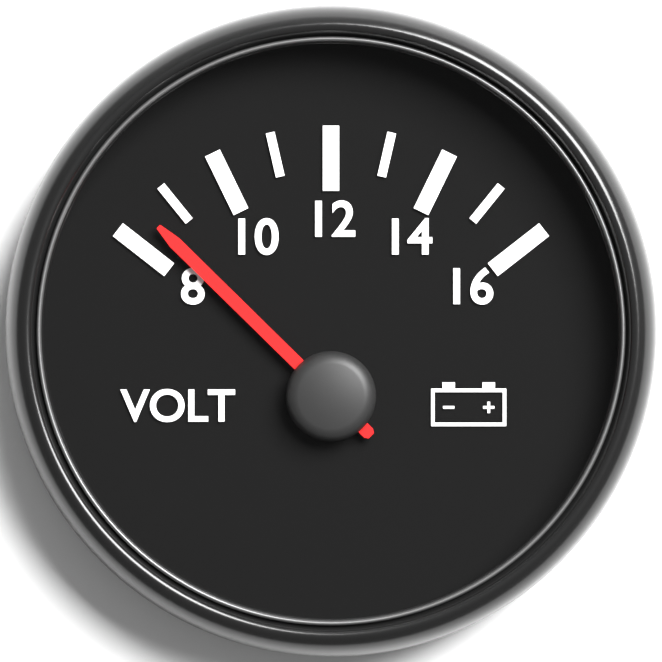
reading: 8.5 V
